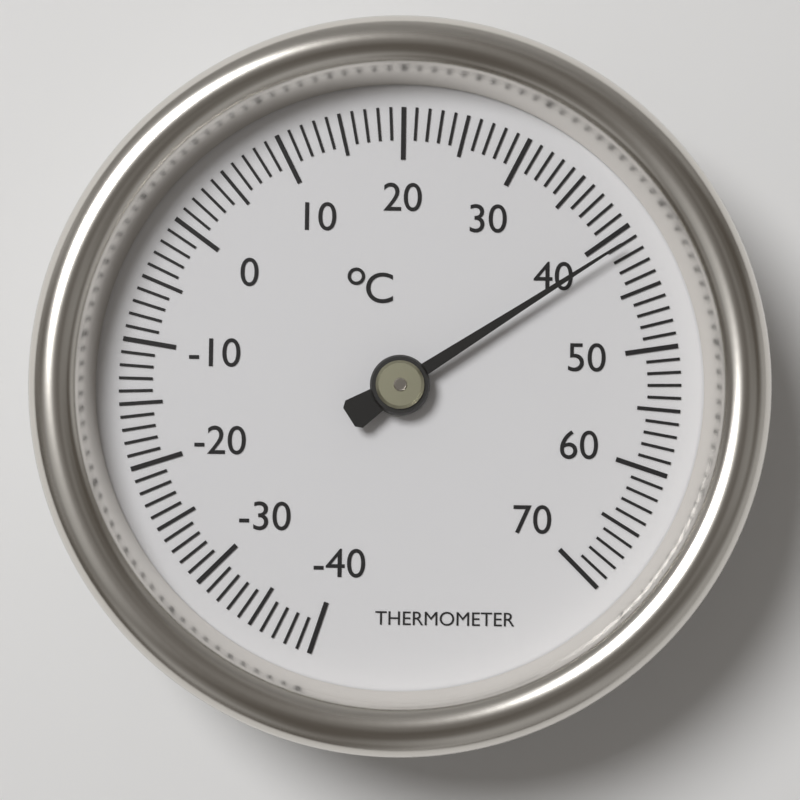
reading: 41 °C
